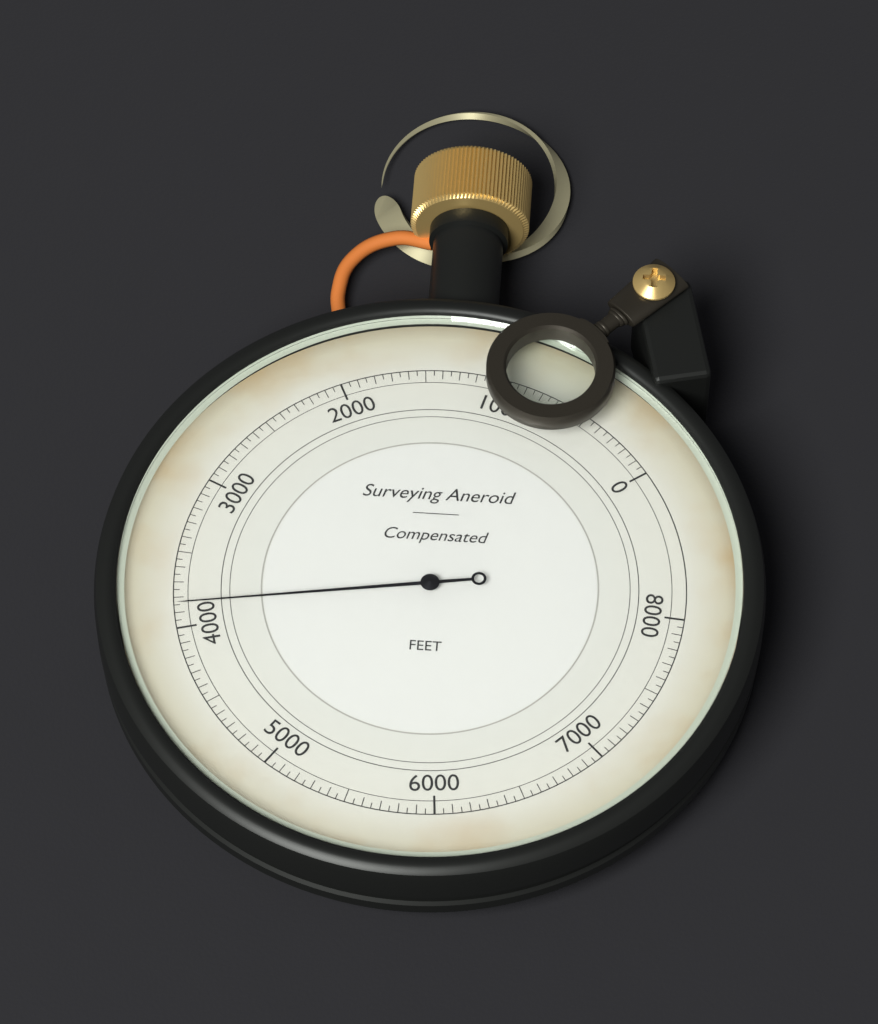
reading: 3850 ft
